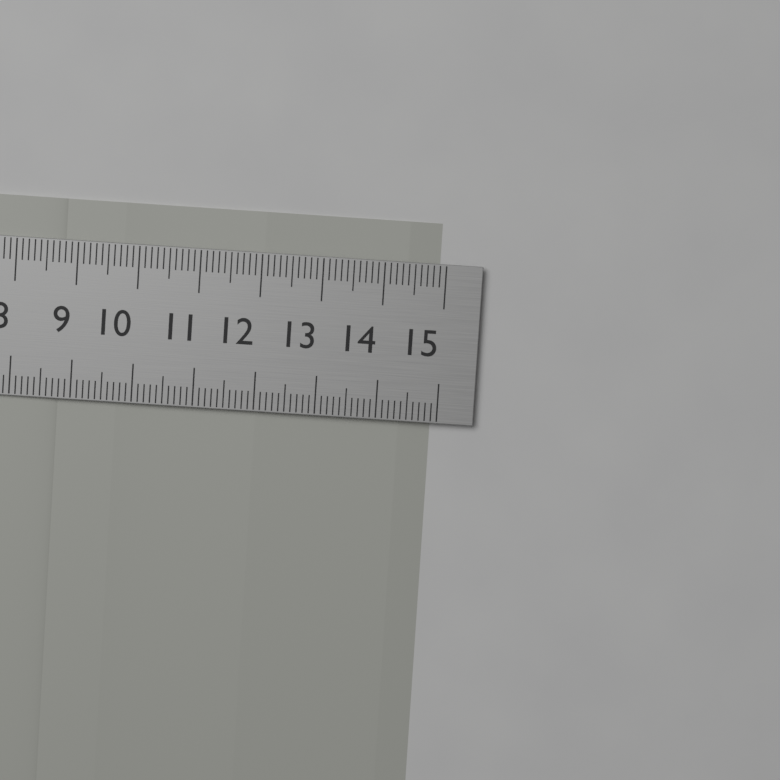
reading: 14.9 cm
